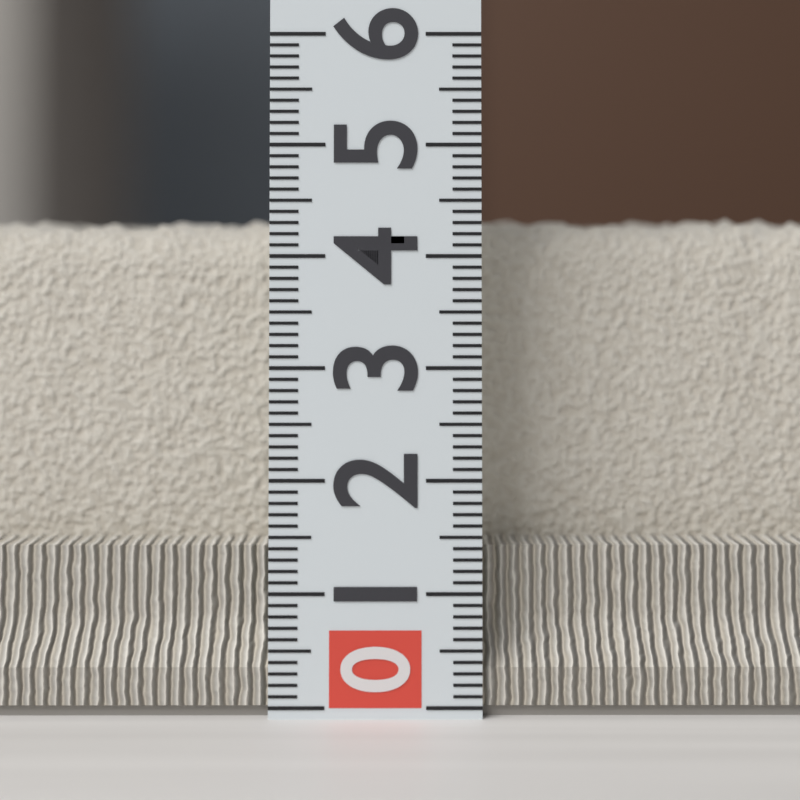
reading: 4.4 (no unit)
